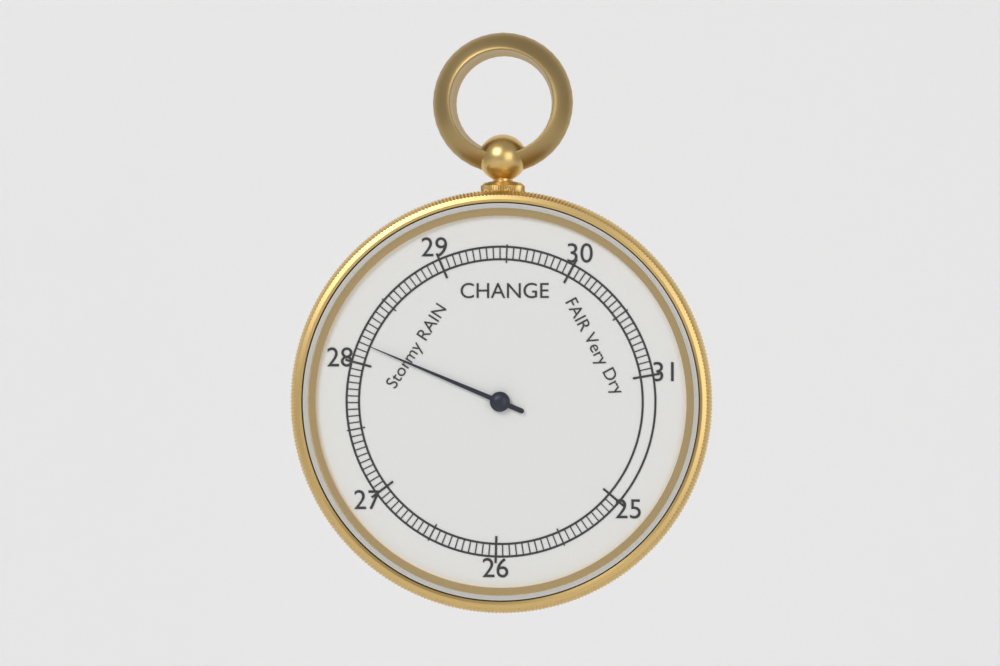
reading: 28.15 inHg
